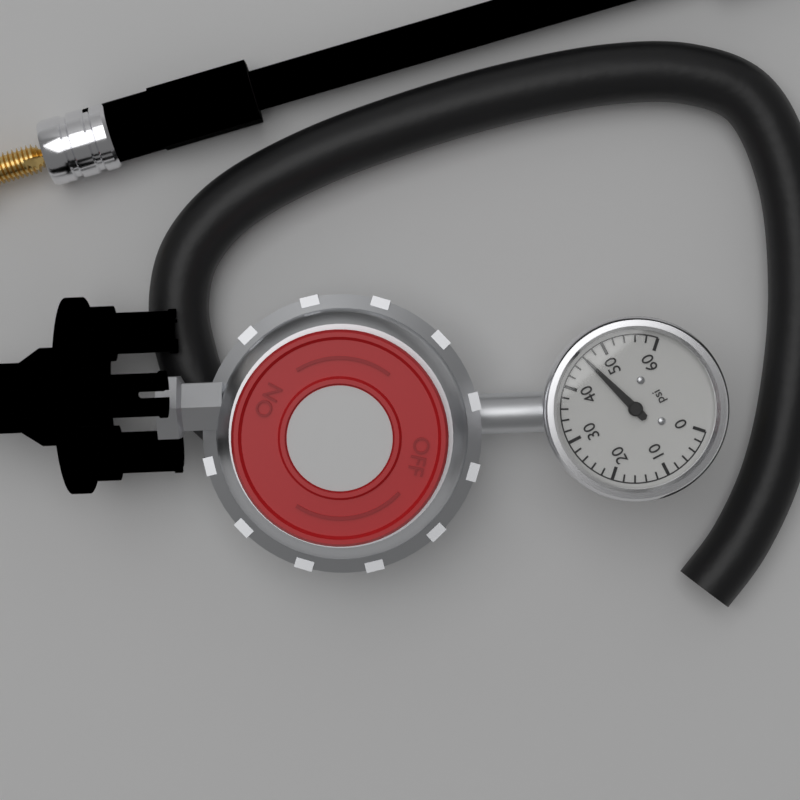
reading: 46 psi
